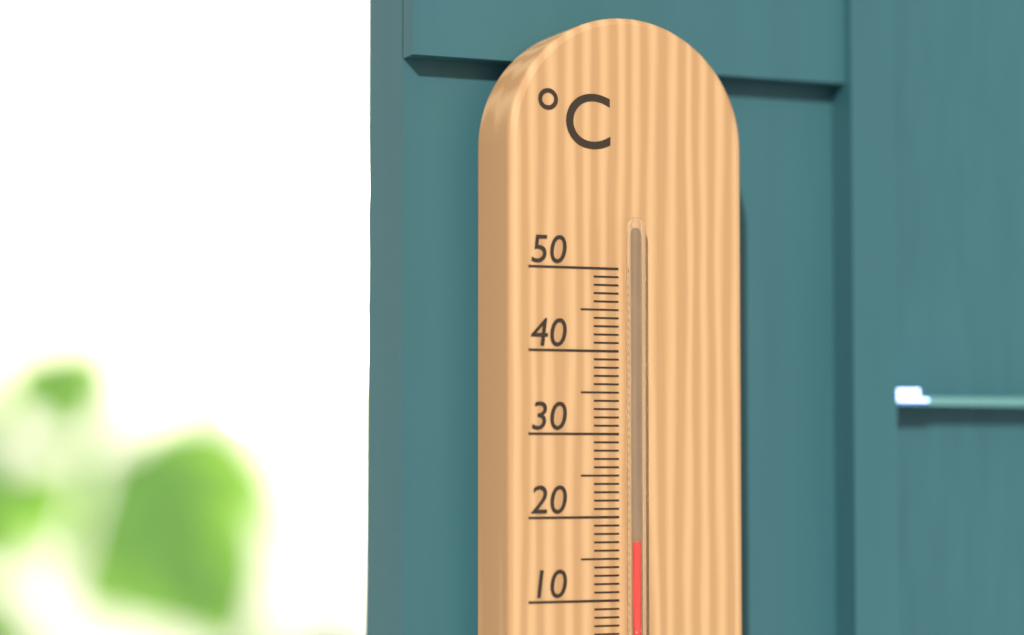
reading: 17 °C
